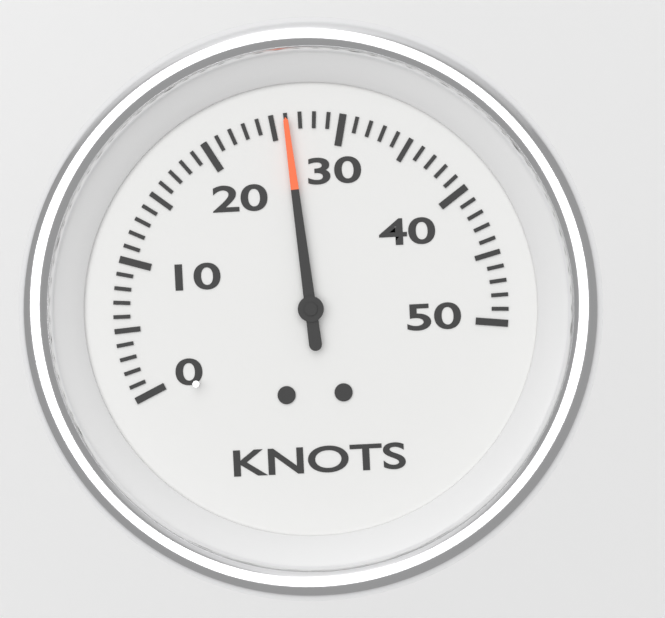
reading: 26 knots
